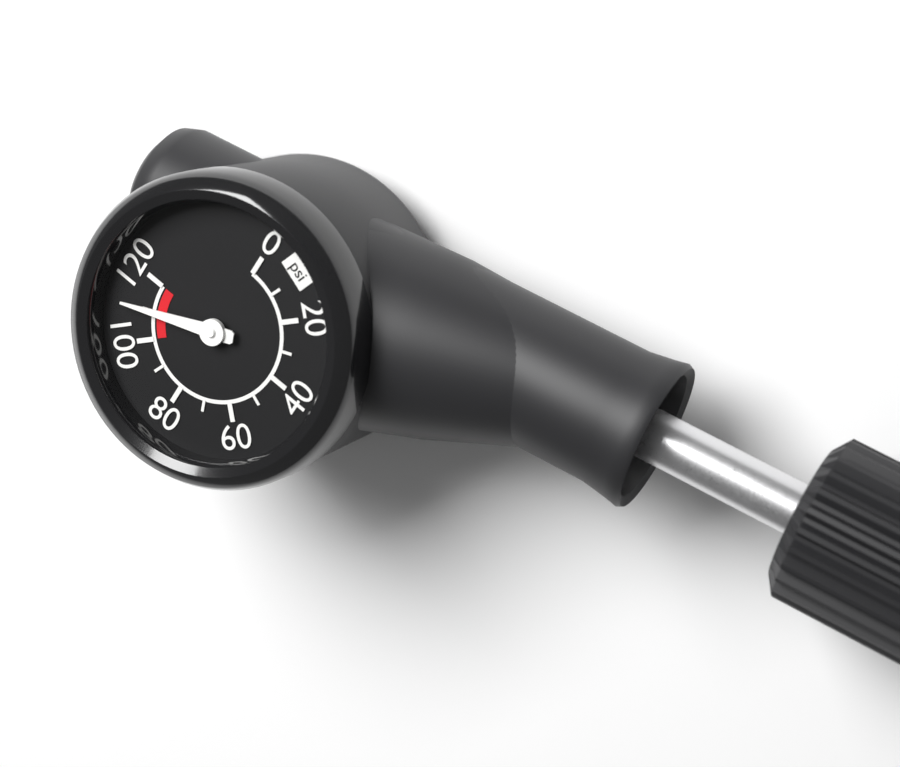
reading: 110 psi
